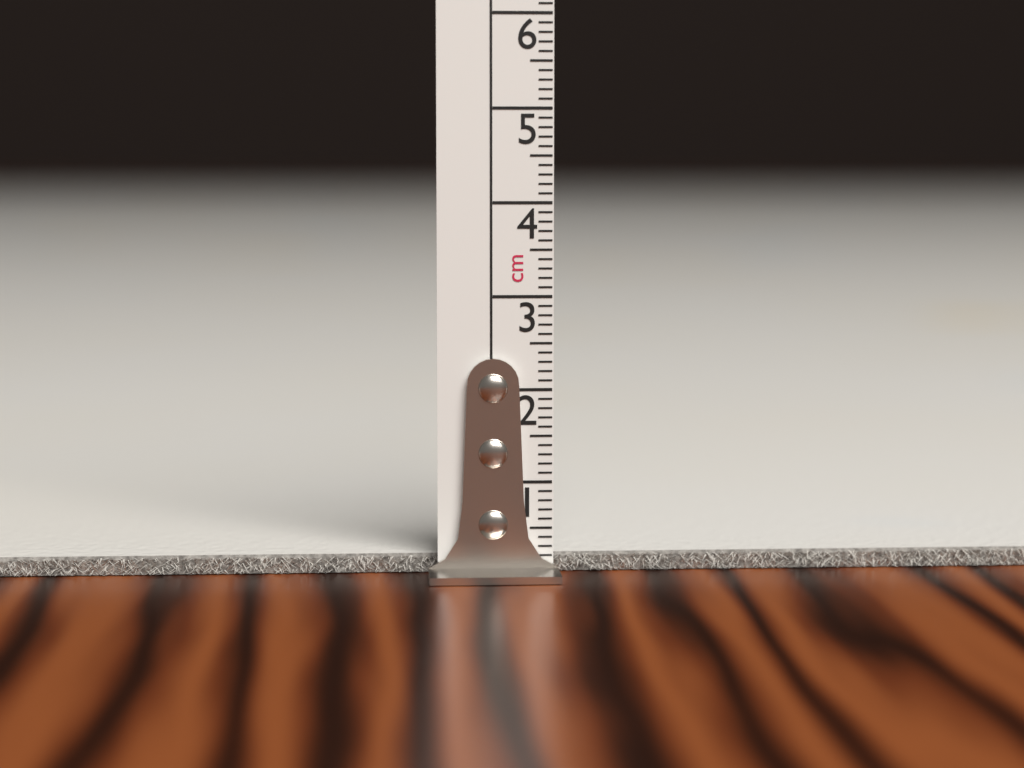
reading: 0.2 cm
